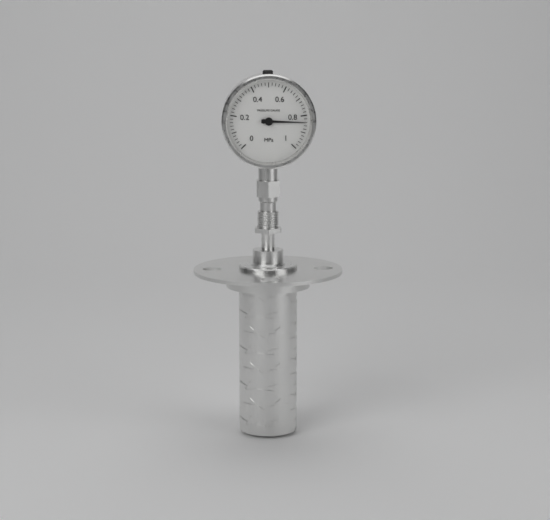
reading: 0.84 MPa
